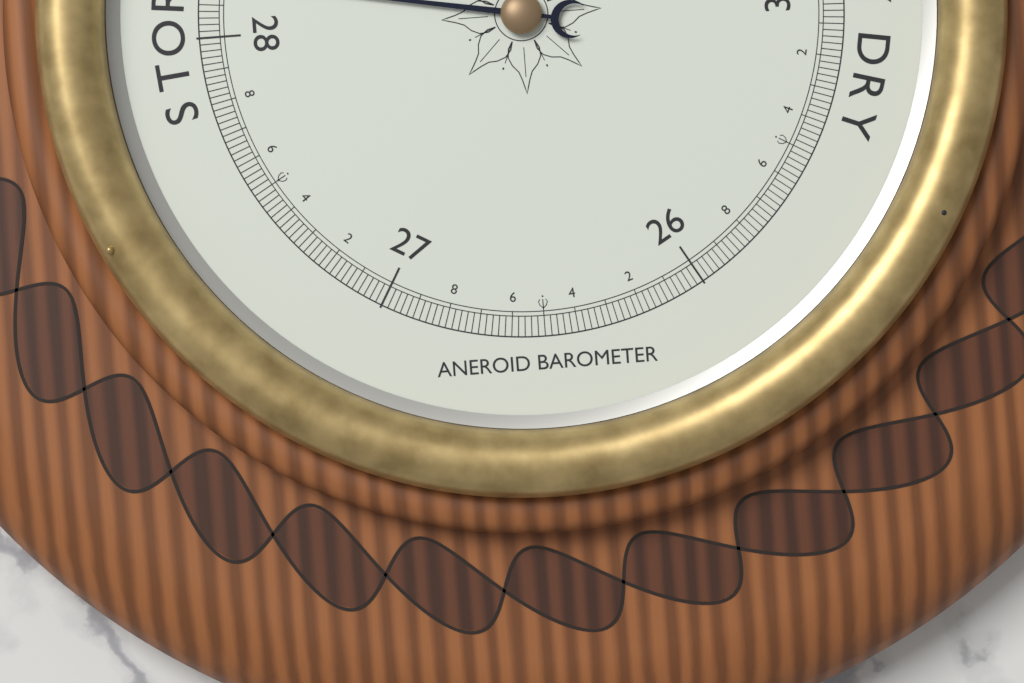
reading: 28.18 inHg
